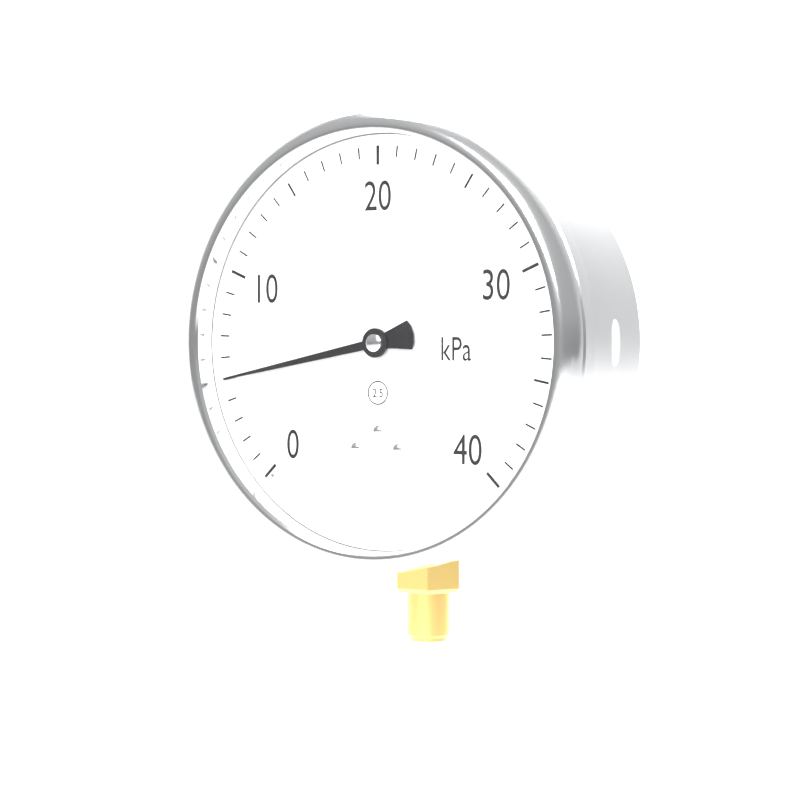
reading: 5 kPa
